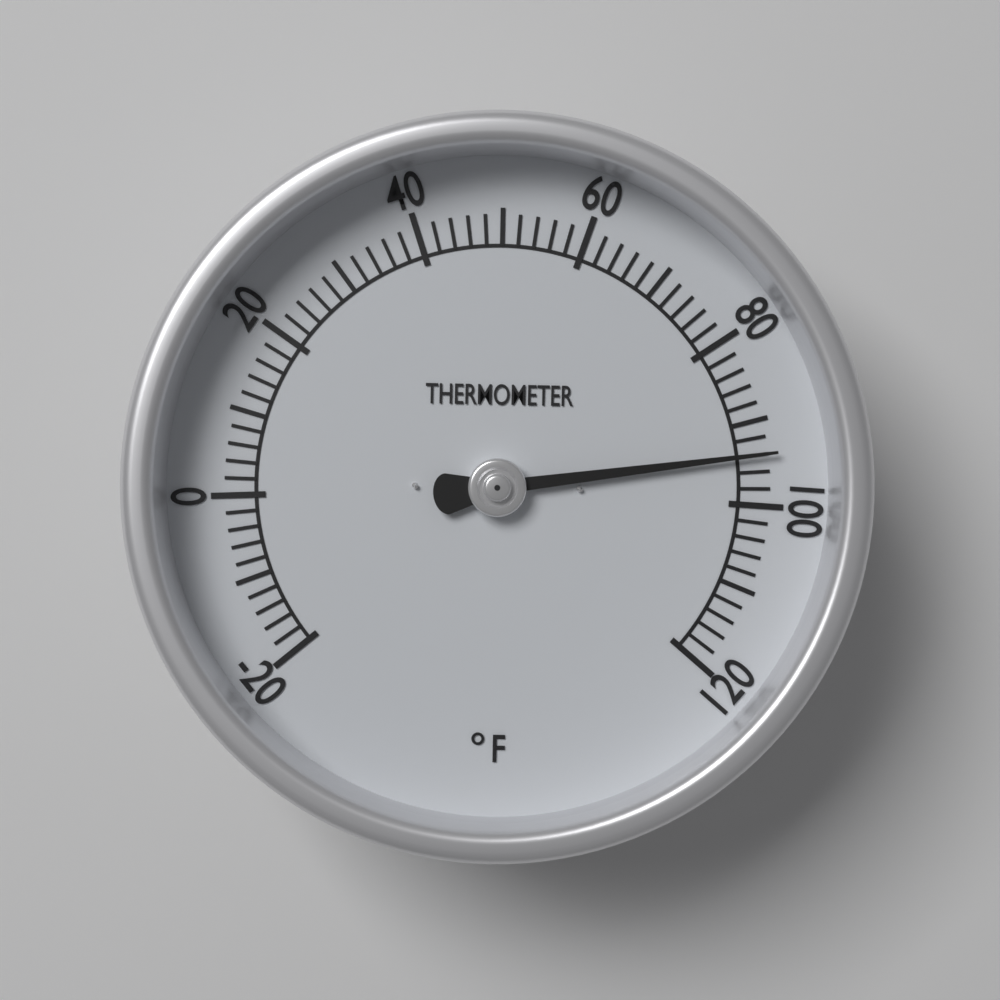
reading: 94 °F
